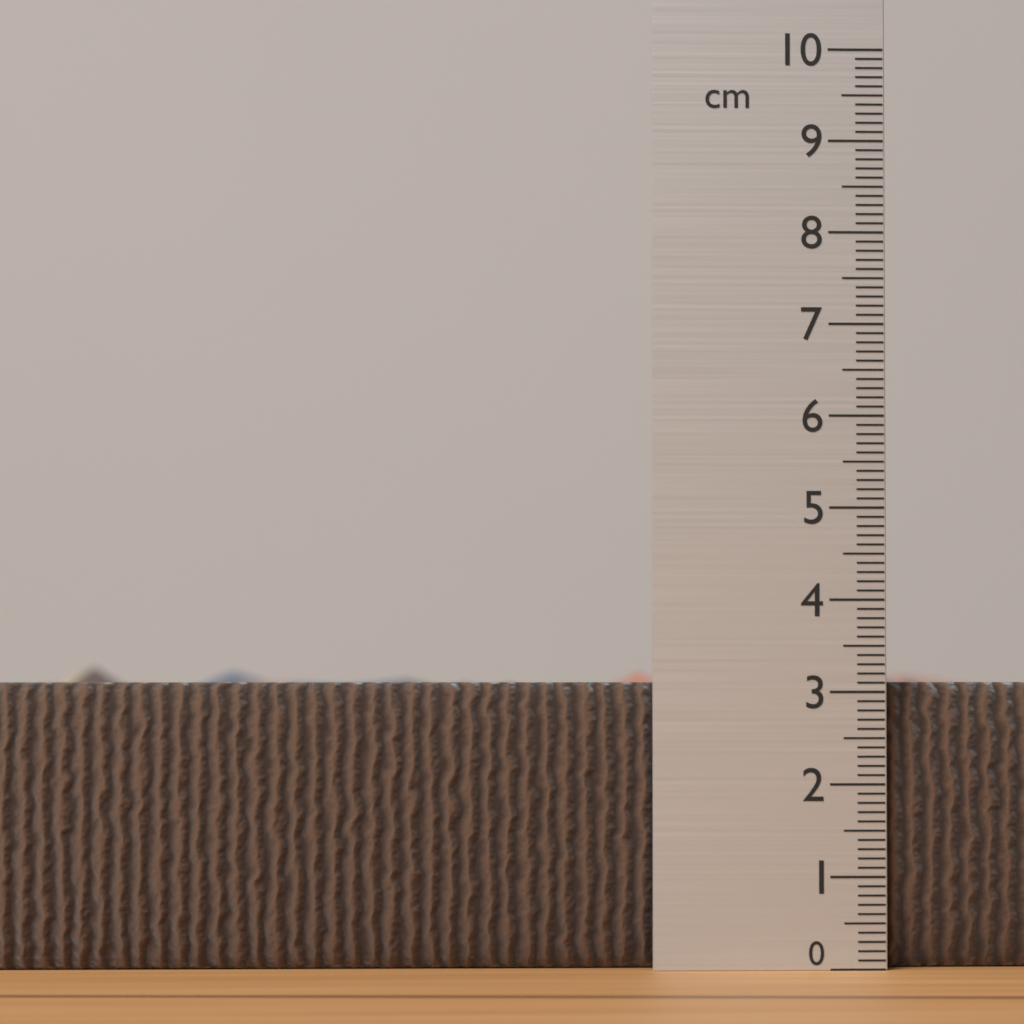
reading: 3.1 cm
